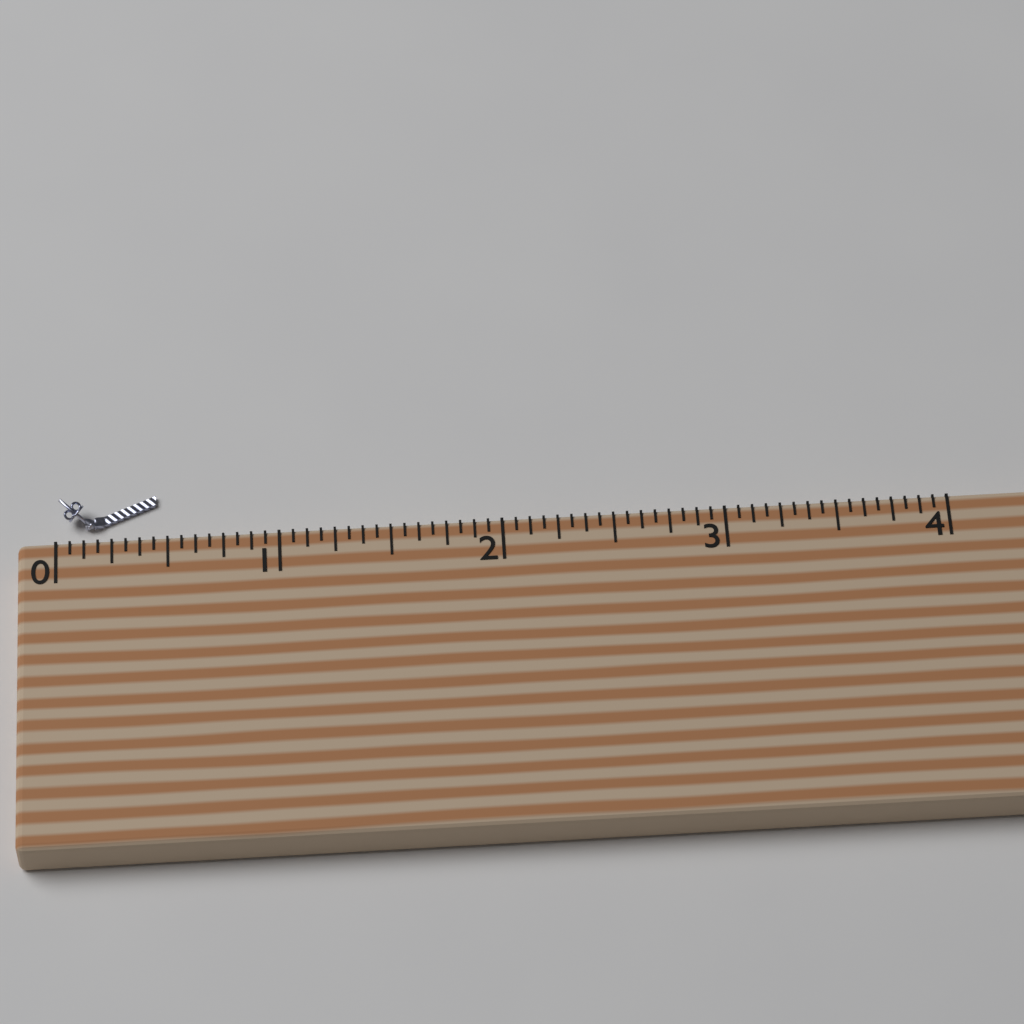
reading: 0.4375 (no unit)
